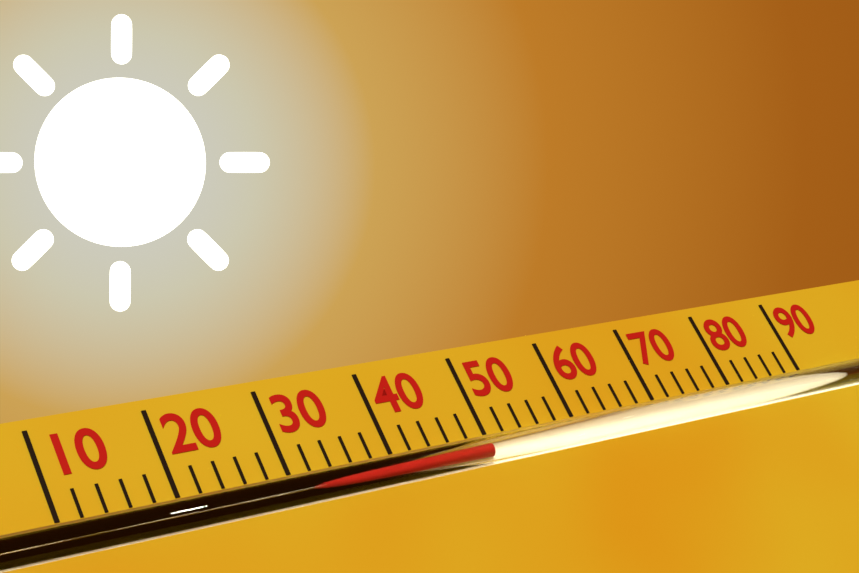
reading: 50 (no unit)
